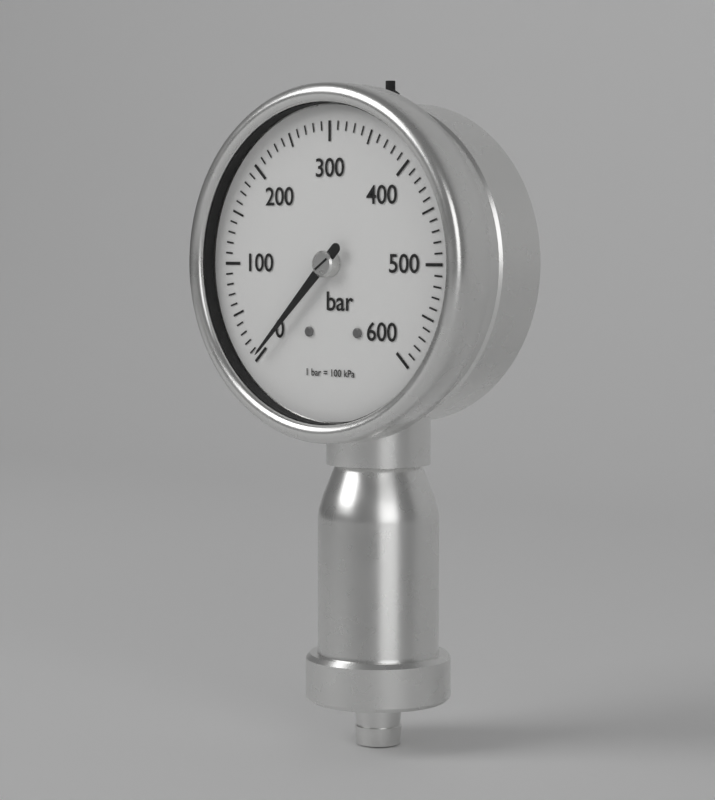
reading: 0 bar
